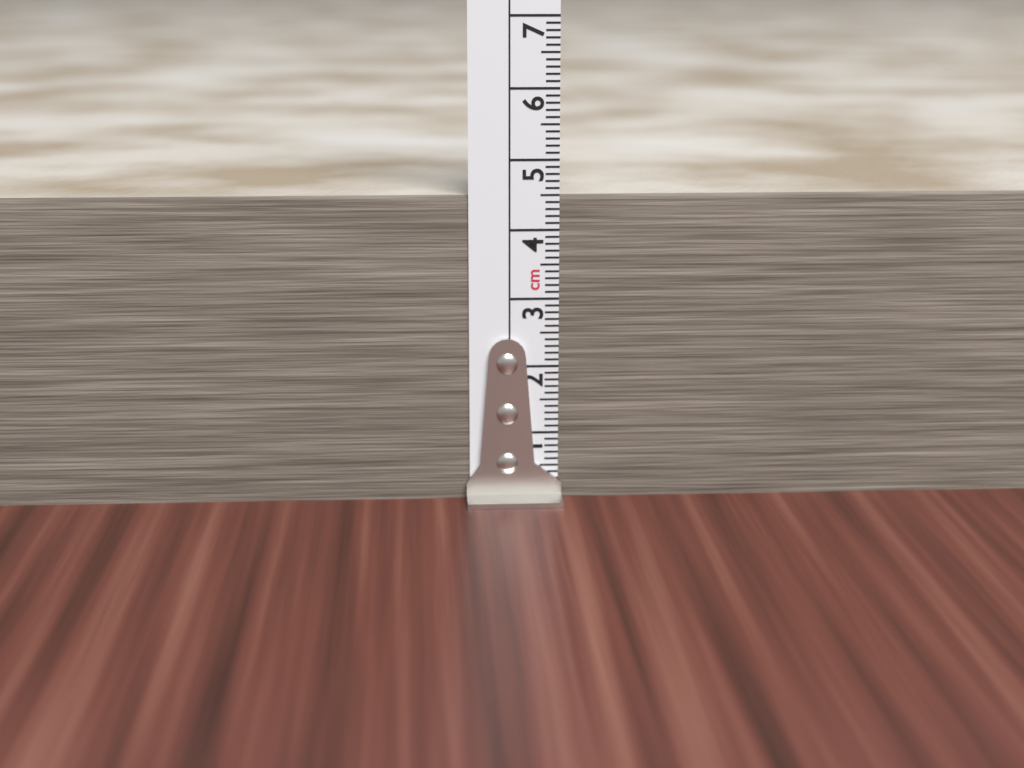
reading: 4.5 cm
